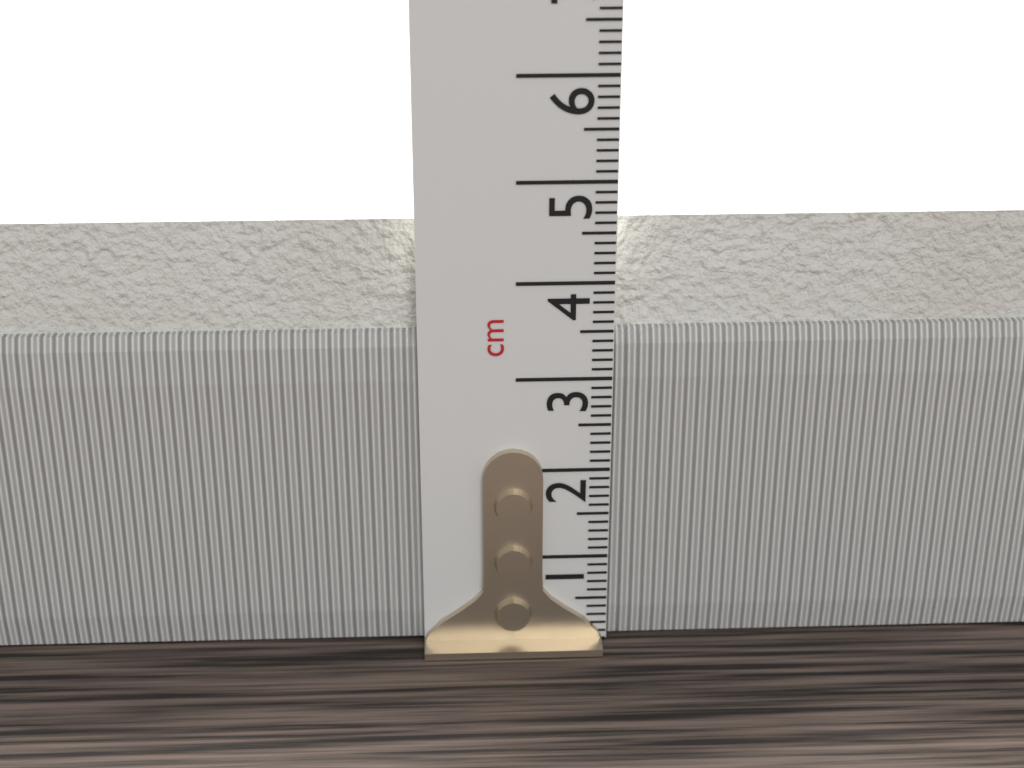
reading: 4.6 cm
